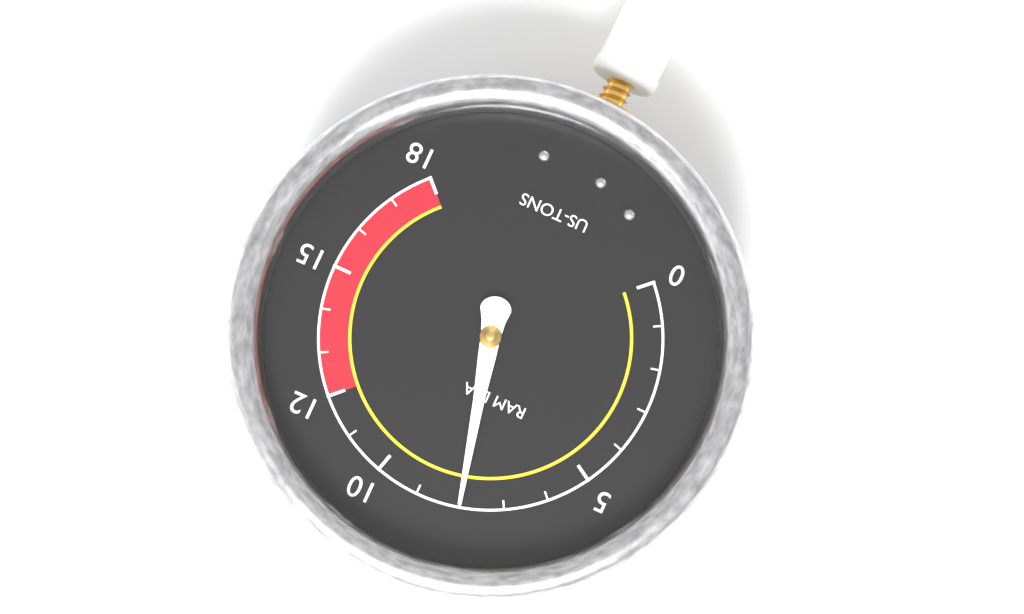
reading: 8 US-TONS
